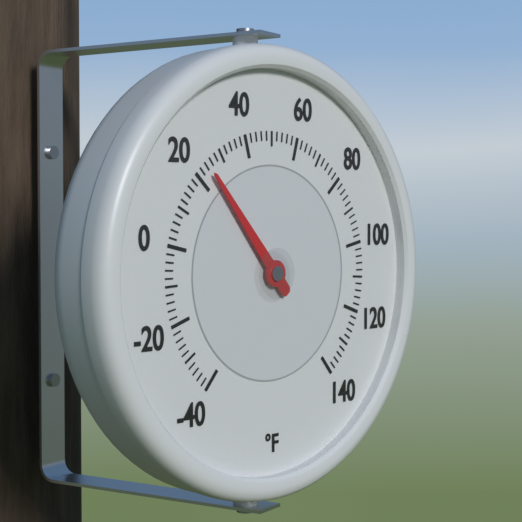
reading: 24 °F
